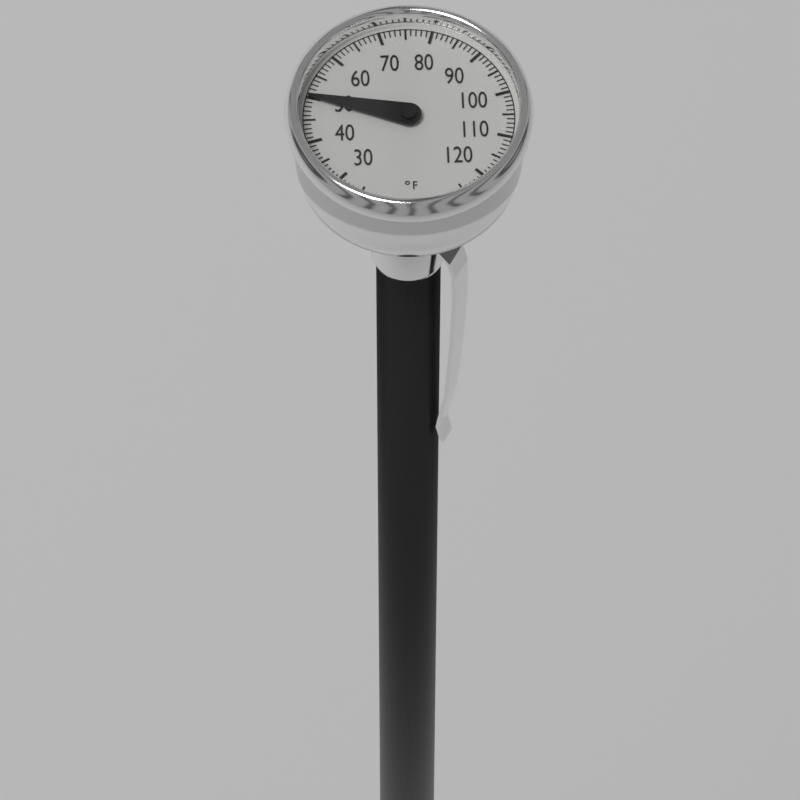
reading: 50 °F
